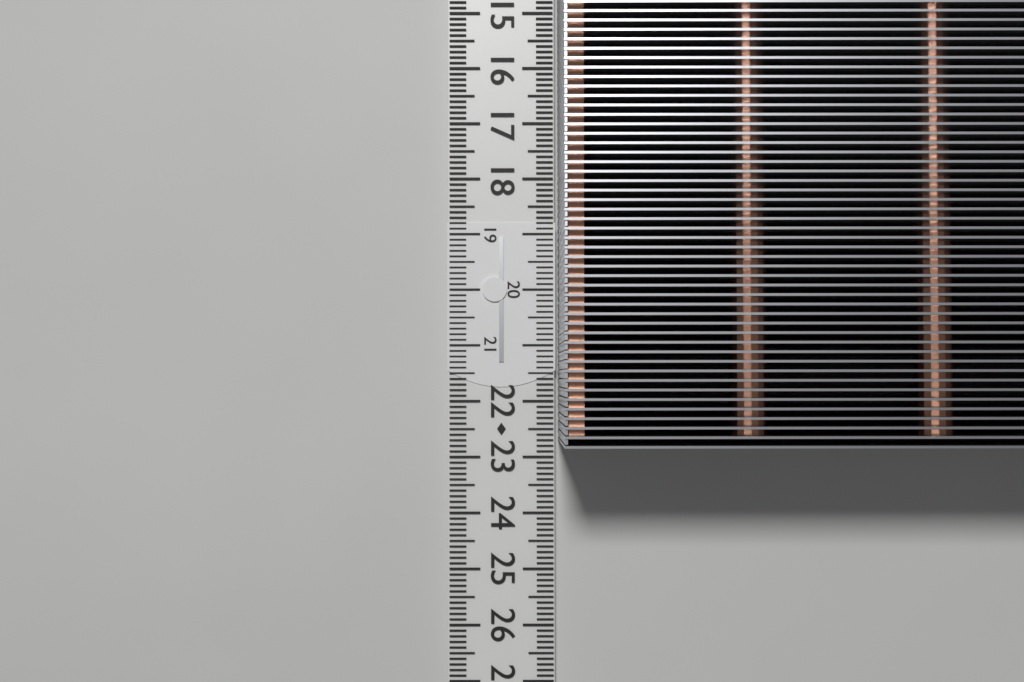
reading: 22.7 cm
